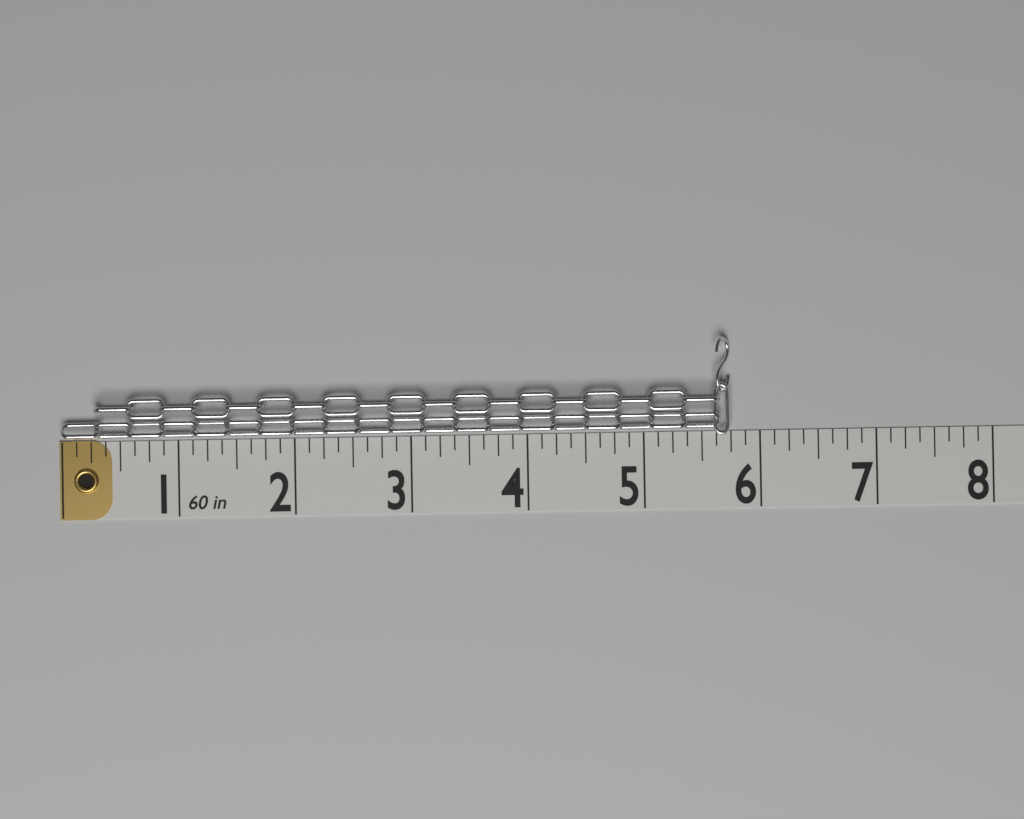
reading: 5.750 in
